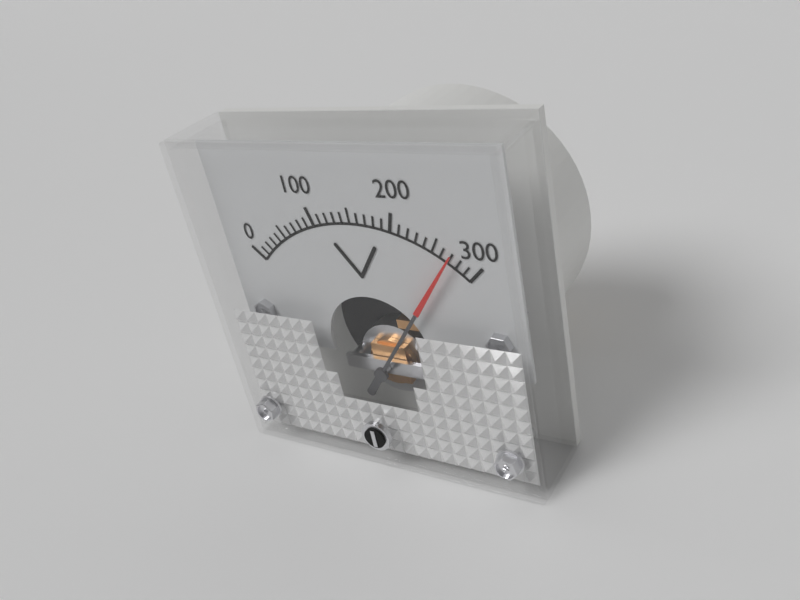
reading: 270 V
